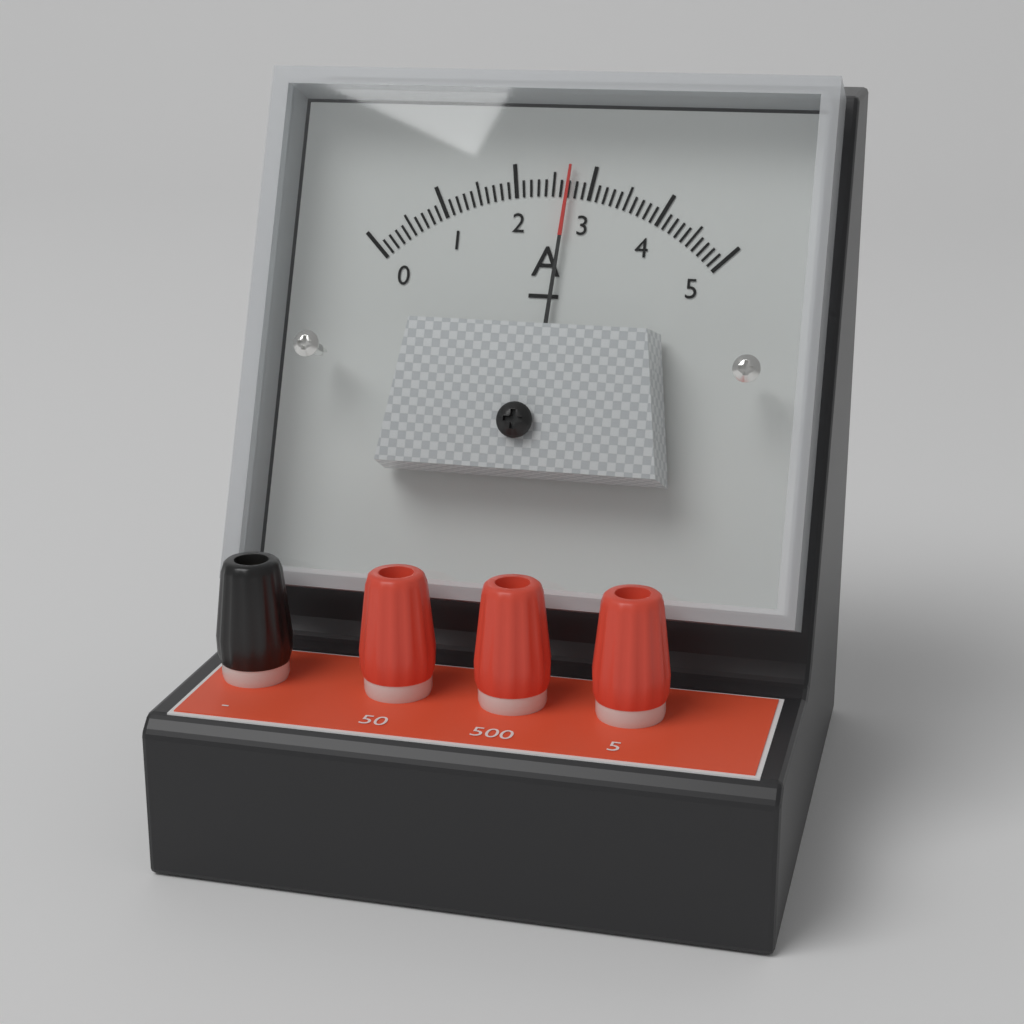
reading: 2.7 A
